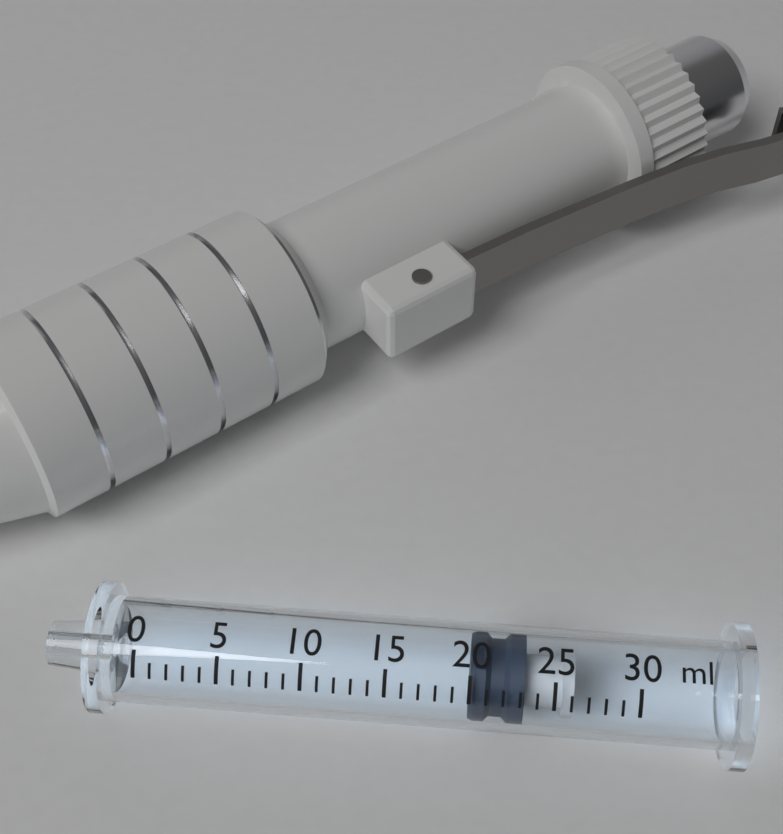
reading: 20 ml
